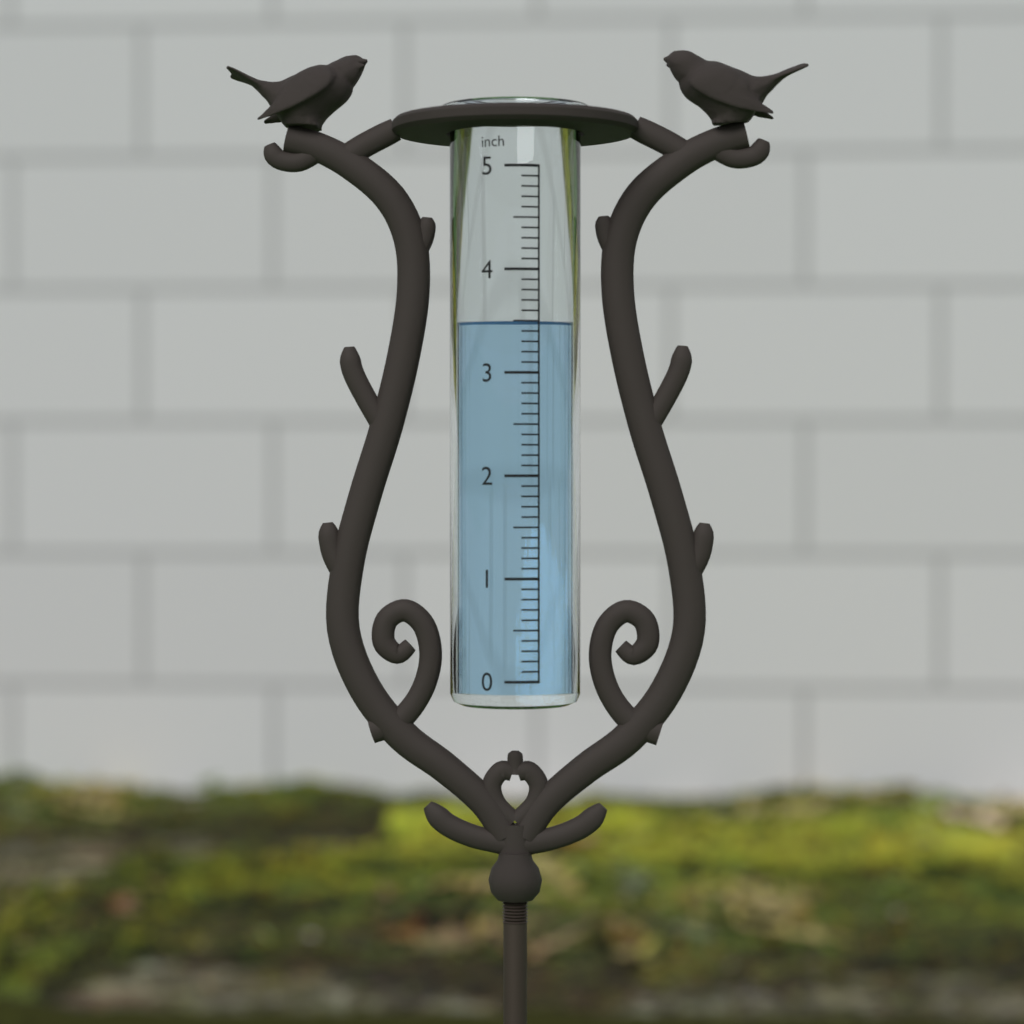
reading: 3.5 inch
